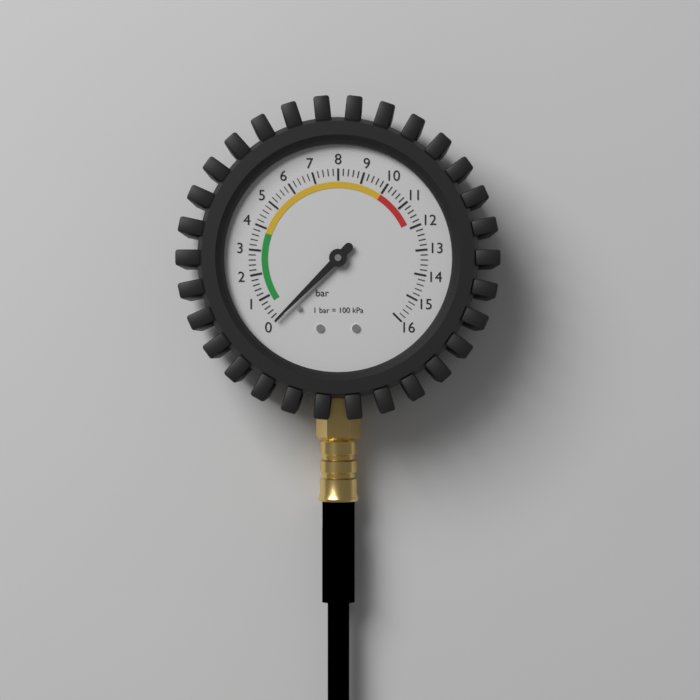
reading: 0.0 bar
